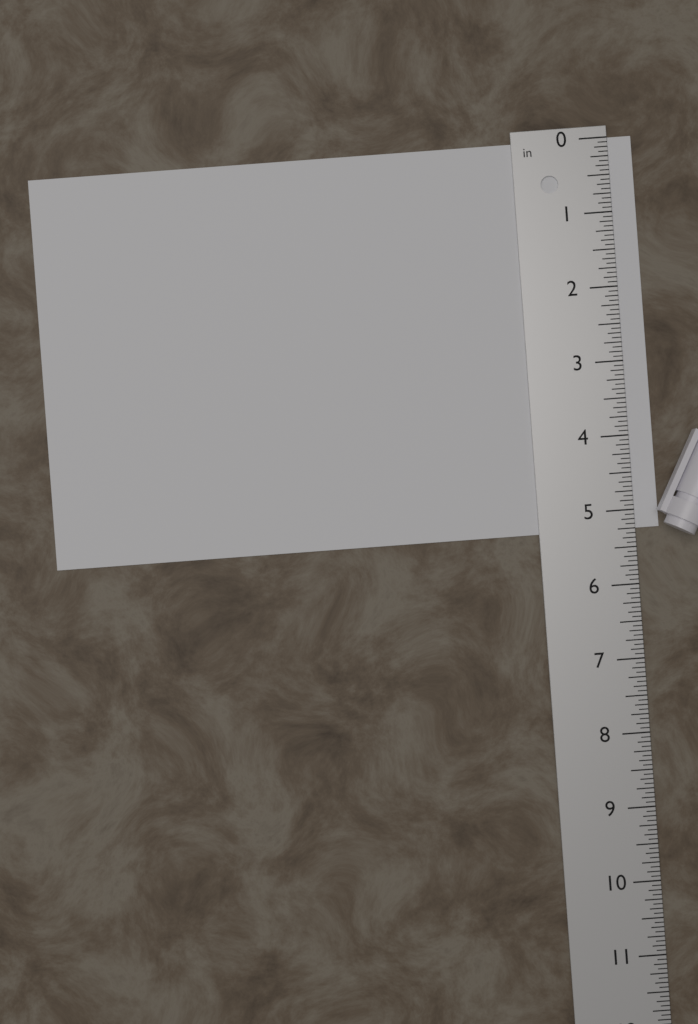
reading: 5.2500 in
